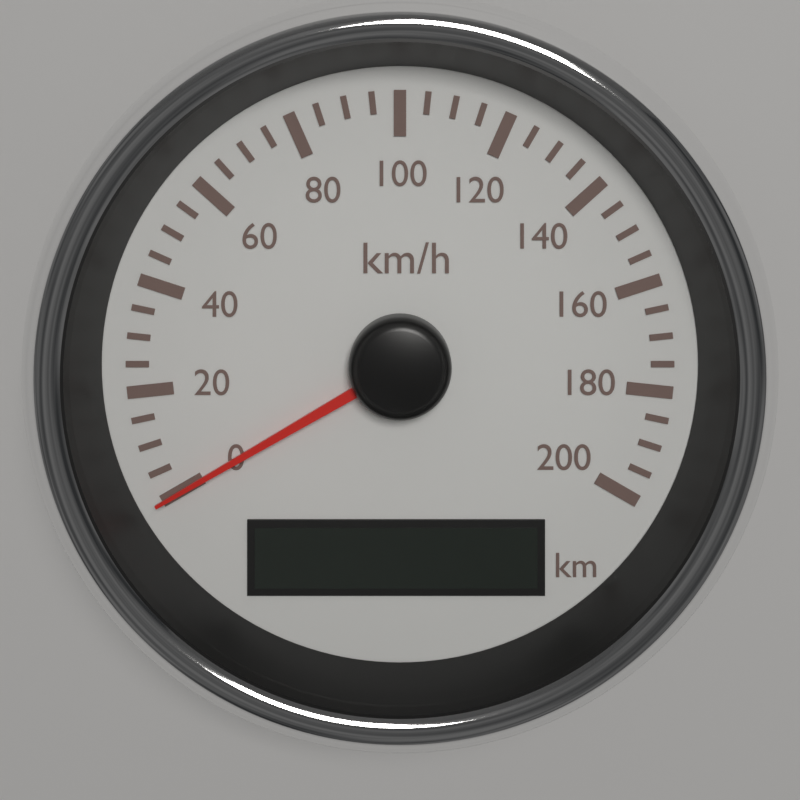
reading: 0 km/h
